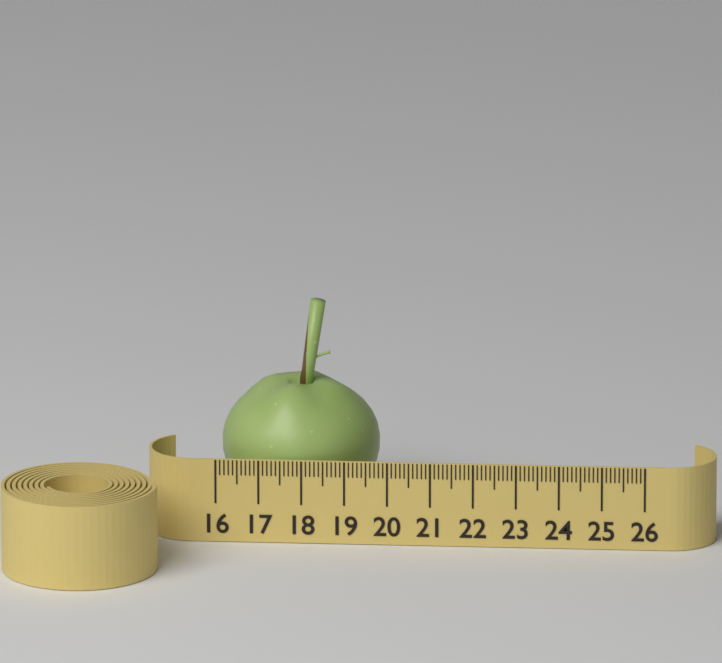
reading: 19.7 (no unit)
